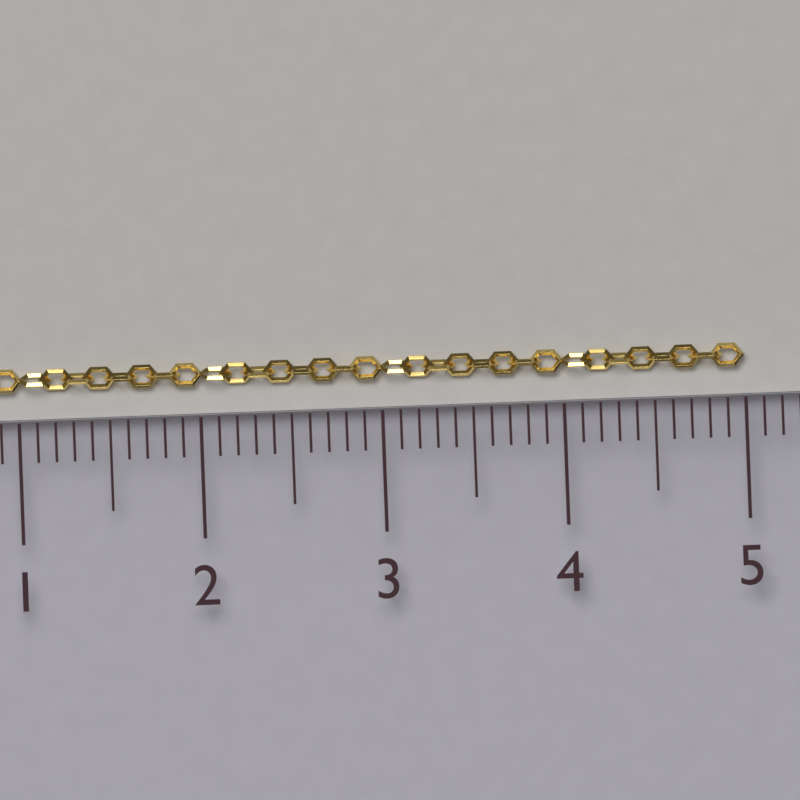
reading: 5.0 cm
